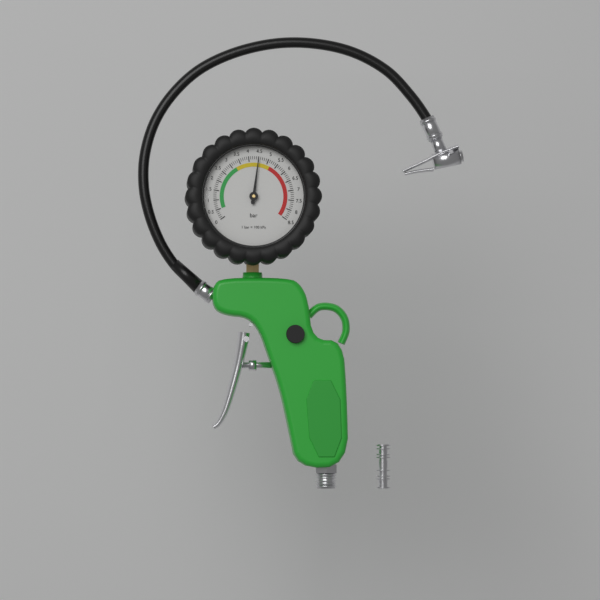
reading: 4.5 bar
